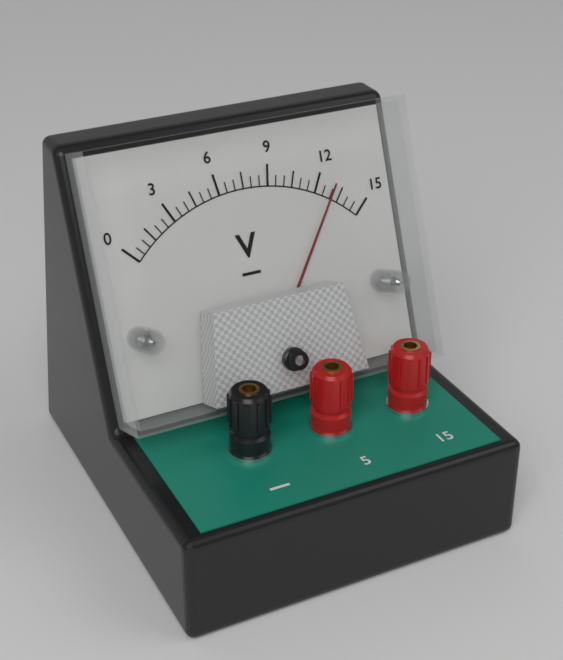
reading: 13.0 V
